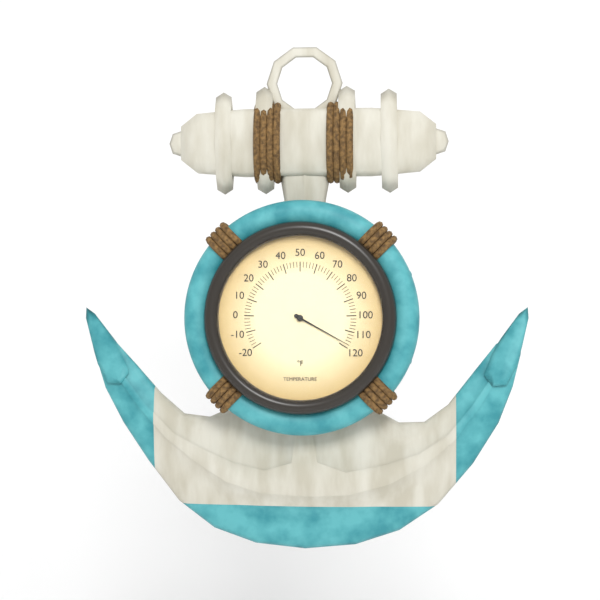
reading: 118 °F
